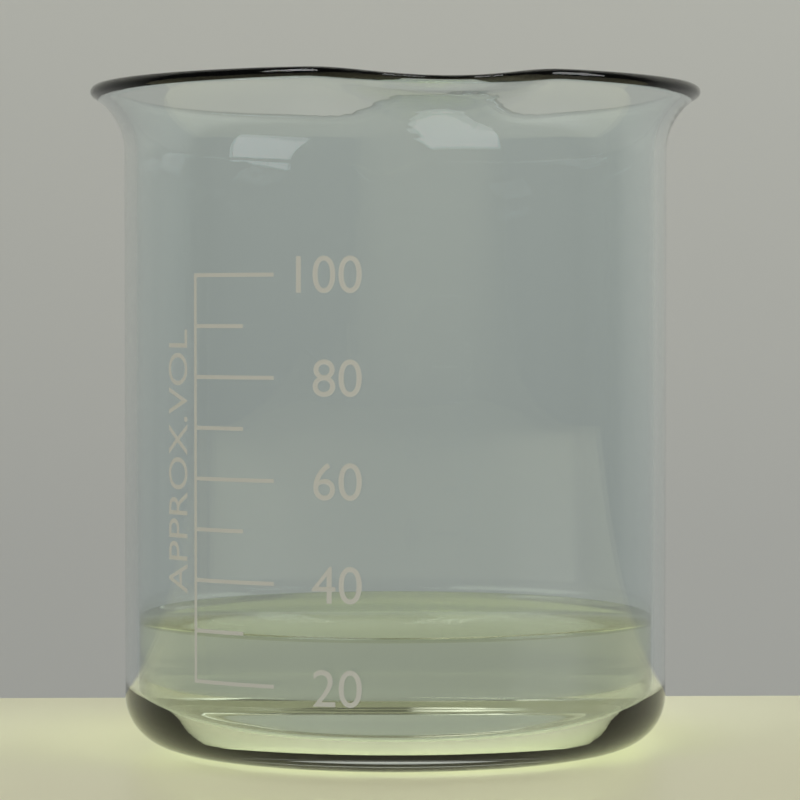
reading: 30 (no unit)
